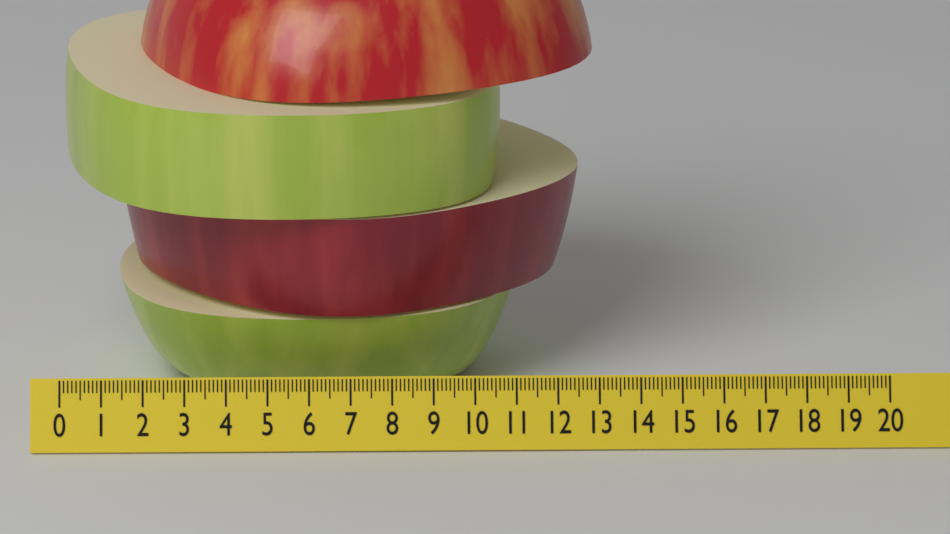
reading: 13.0 (no unit)
